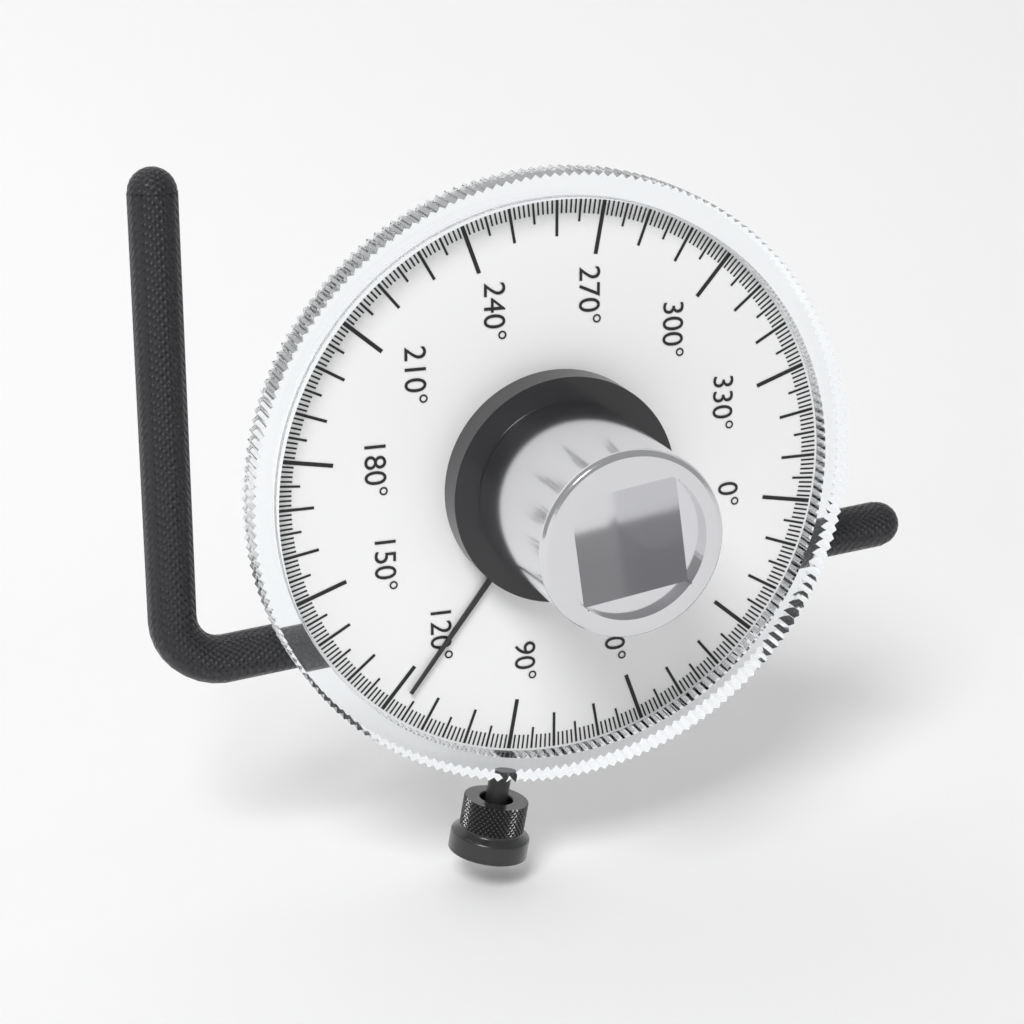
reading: 117 °
